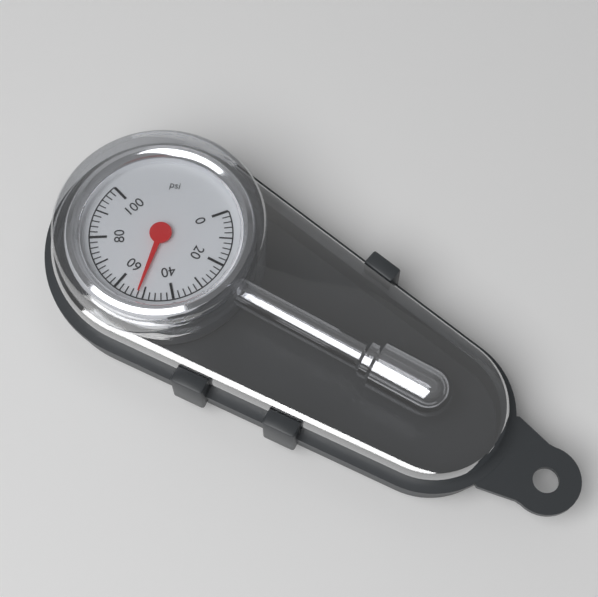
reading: 52 psi
